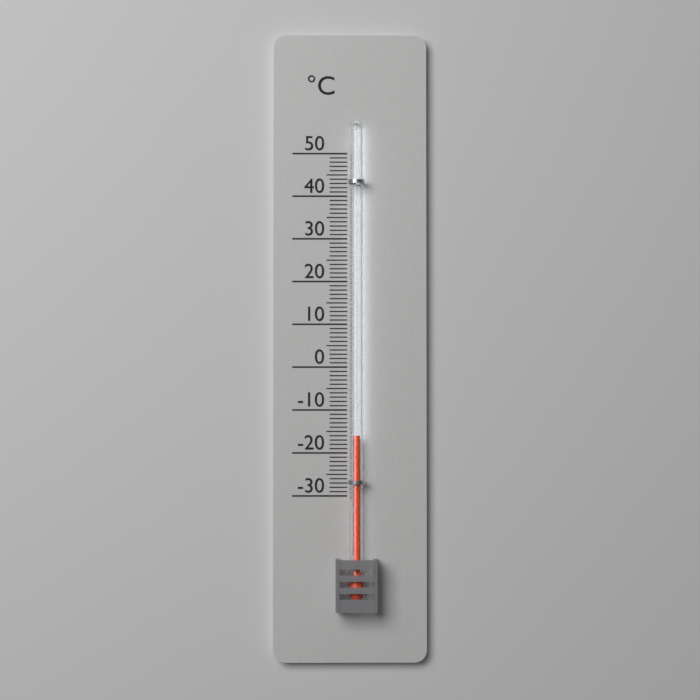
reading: -16 °C
